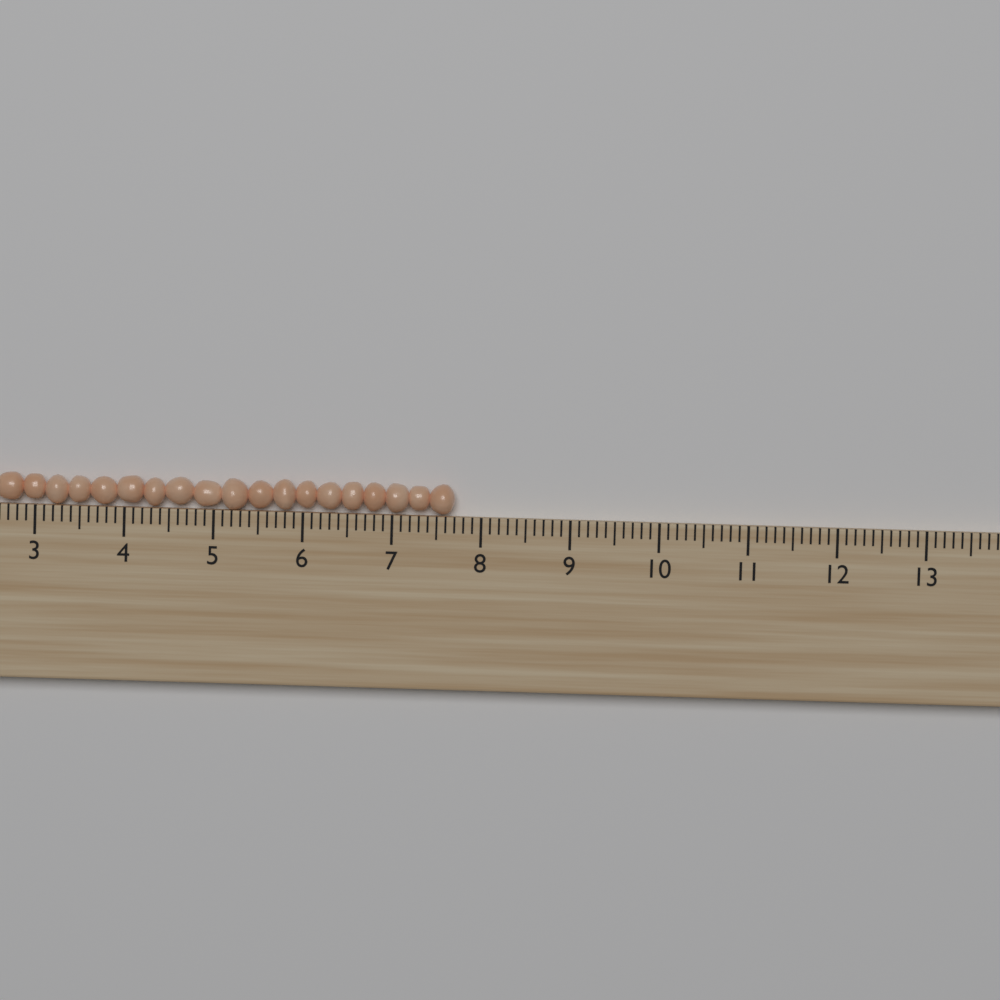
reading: 7.7 (no unit)
